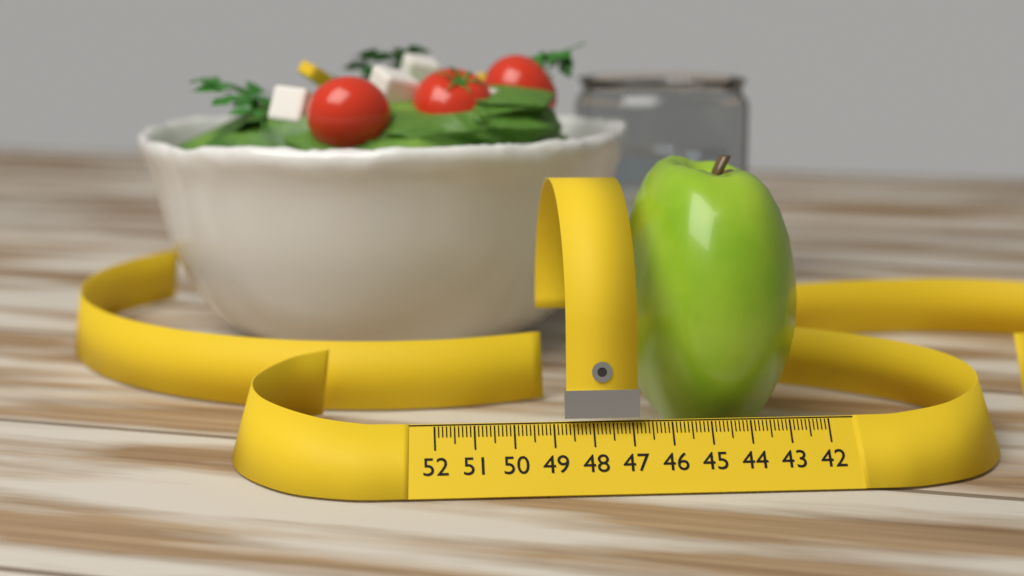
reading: 46.8 (no unit)
